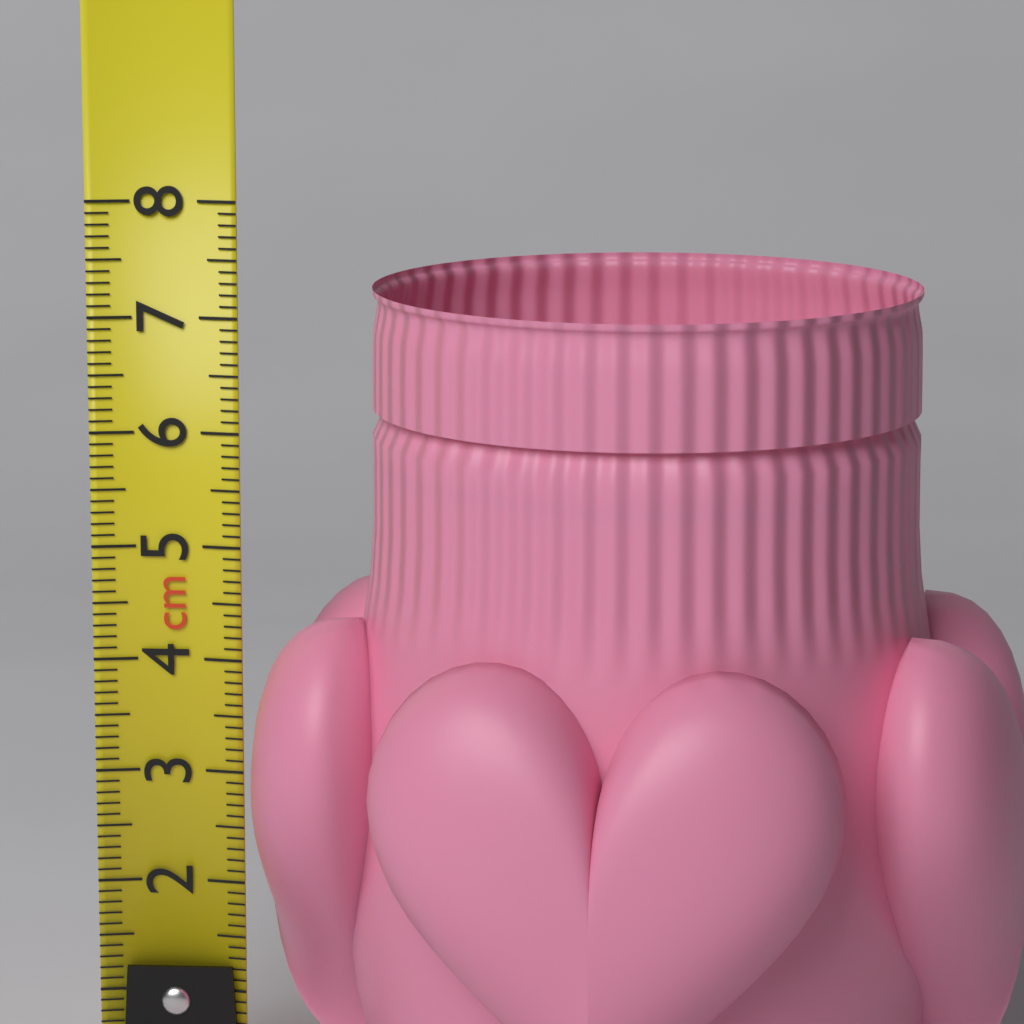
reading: 7.3 cm
